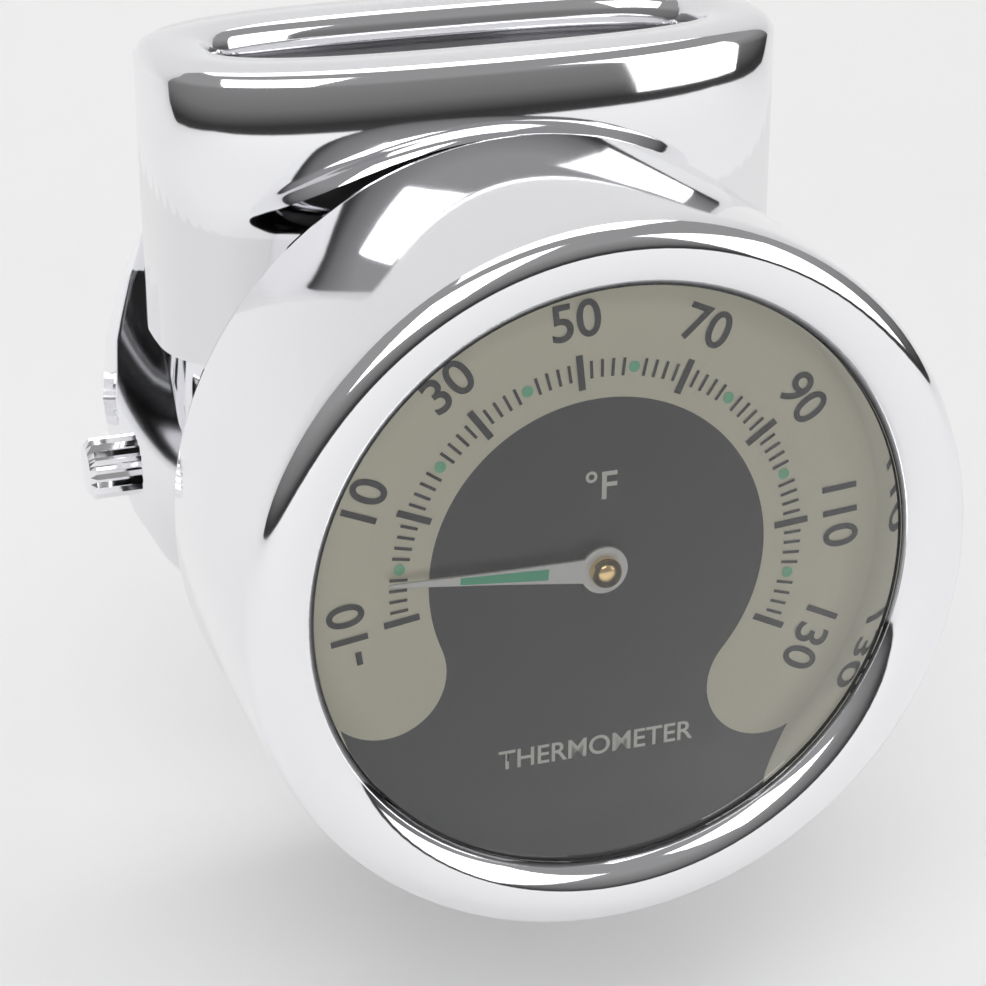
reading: -2 °F
